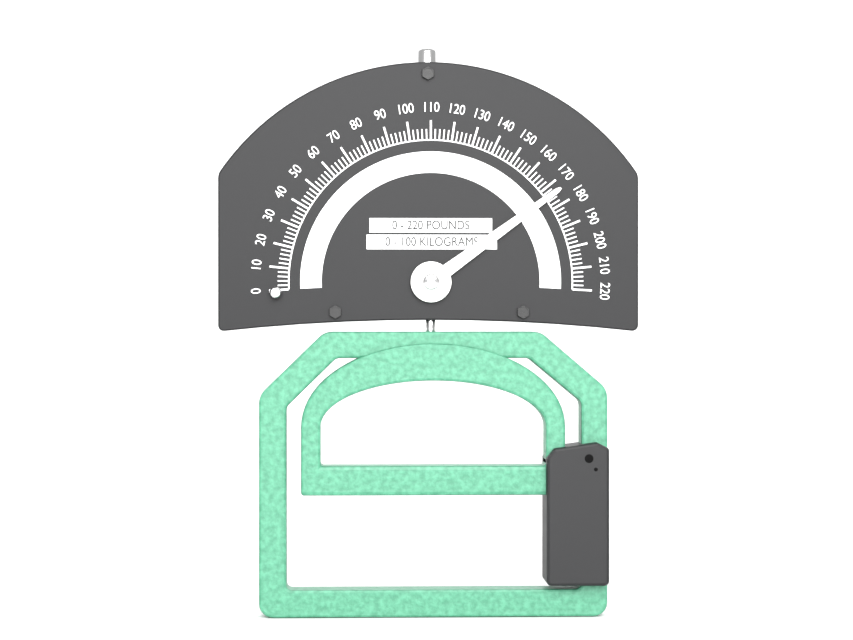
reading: 174 lb
